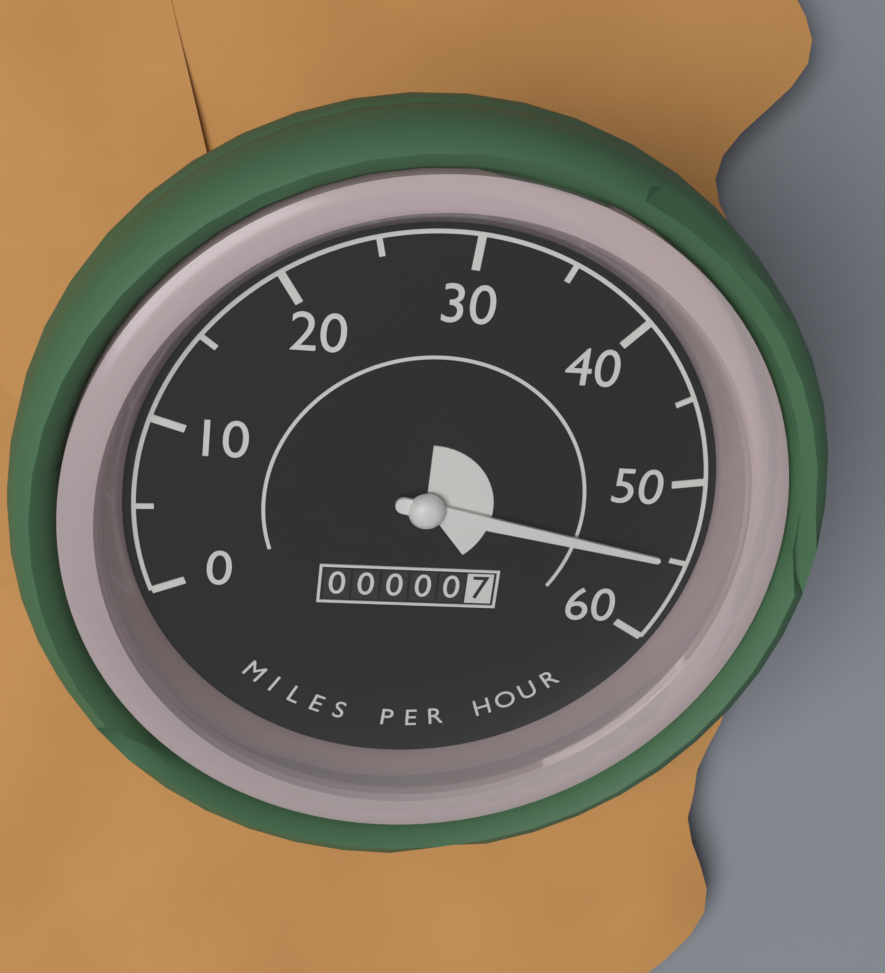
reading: 55 mph
